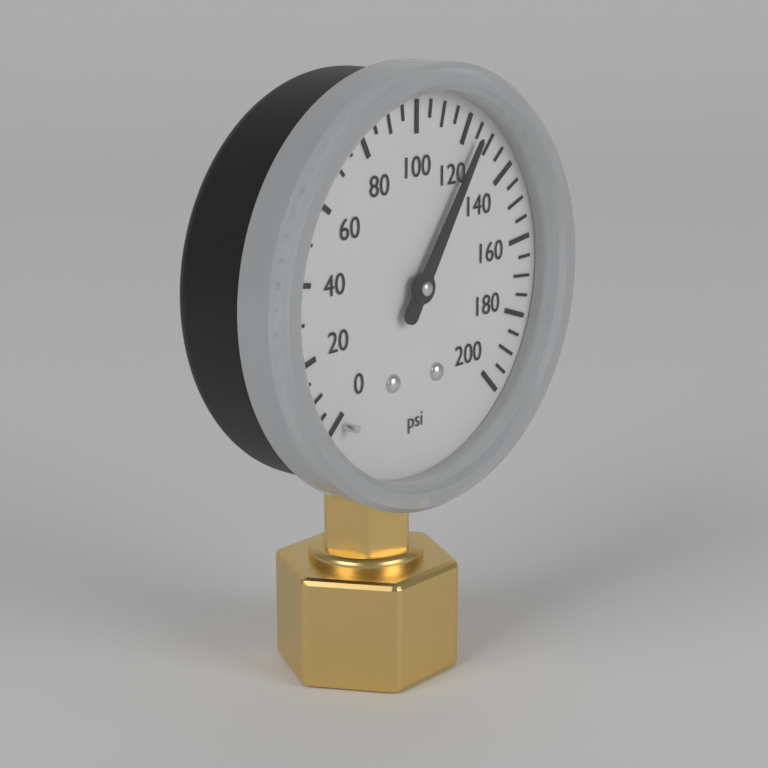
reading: 125 psi
